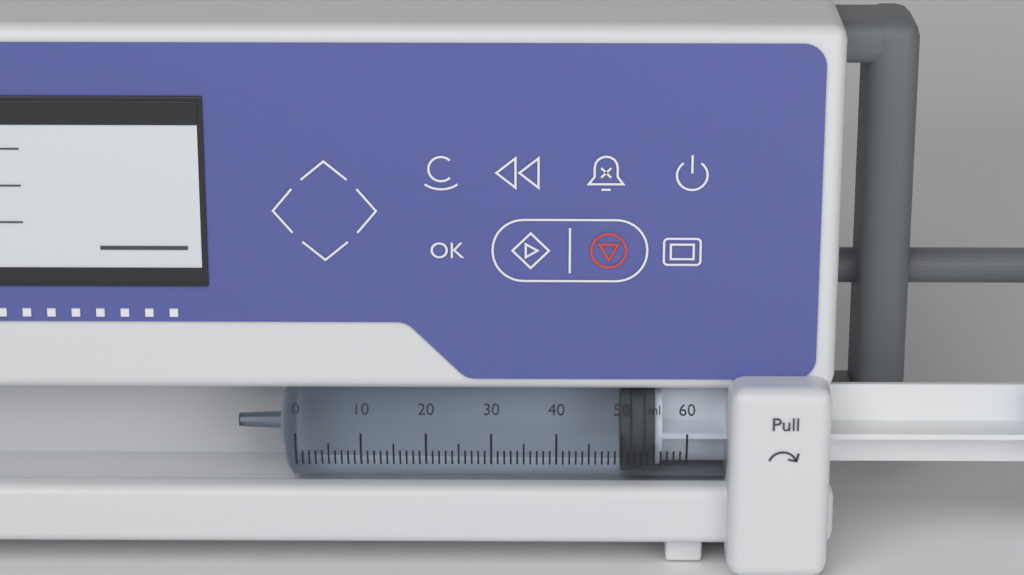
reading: 50 ml
